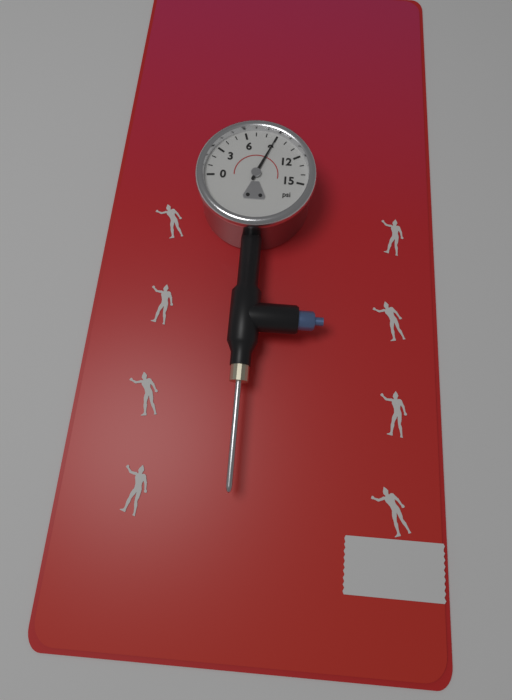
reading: 9 psi
